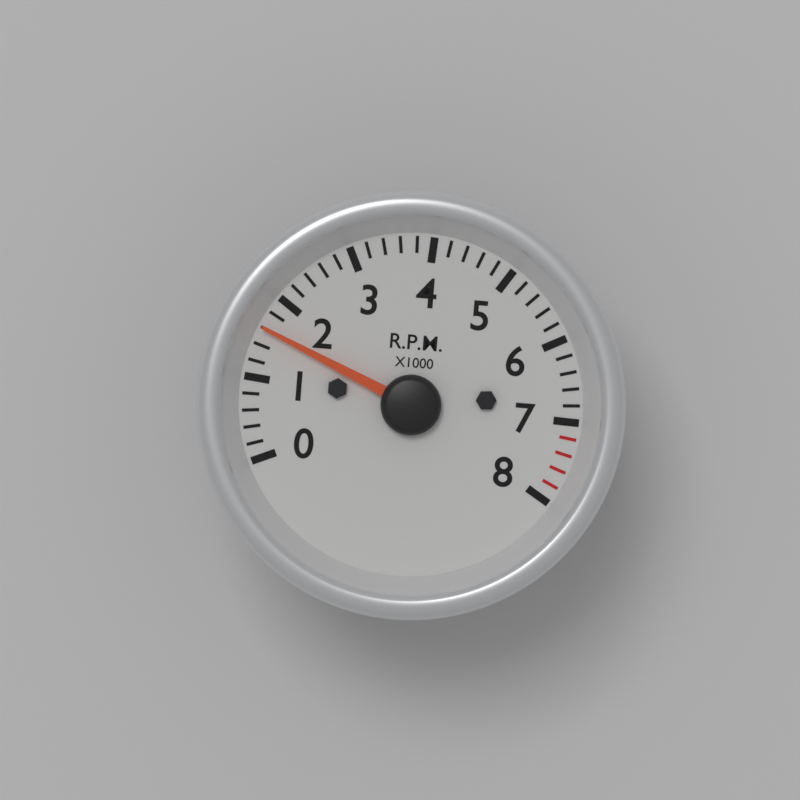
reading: 1600 RPM
